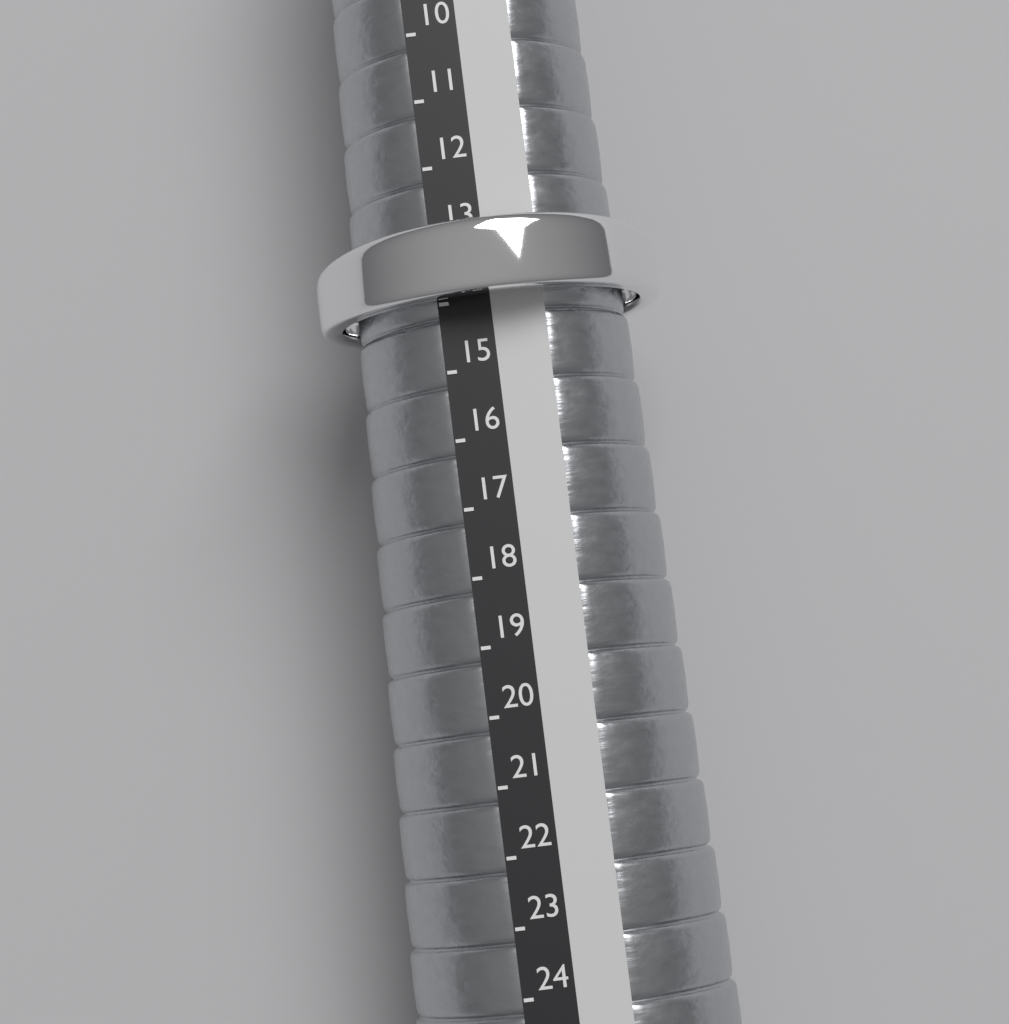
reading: 14 (no unit)
